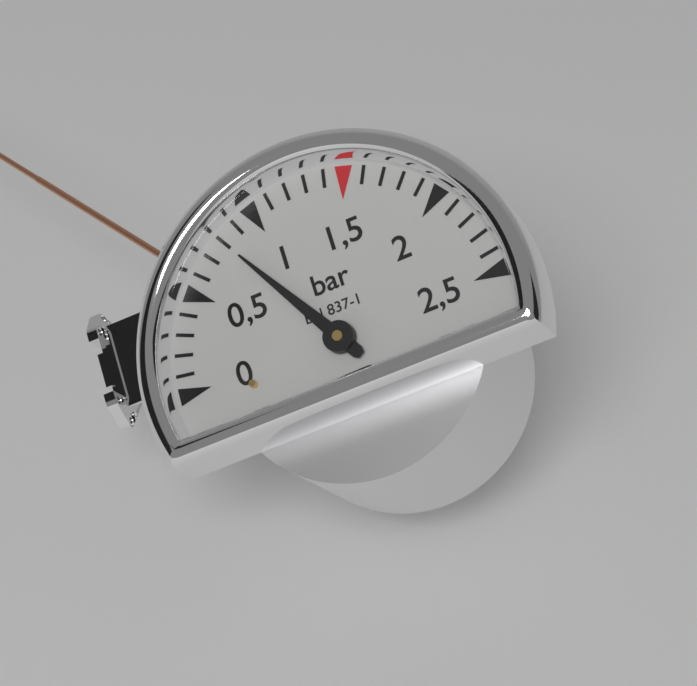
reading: 0.8 bar
